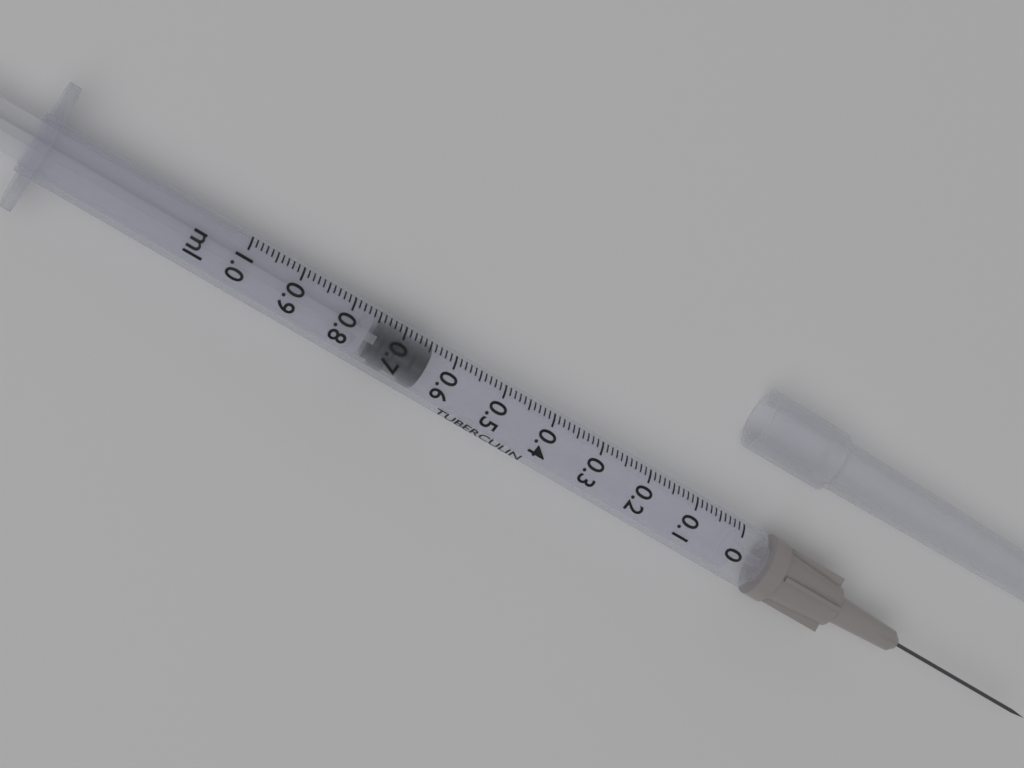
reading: 0.64 ml
